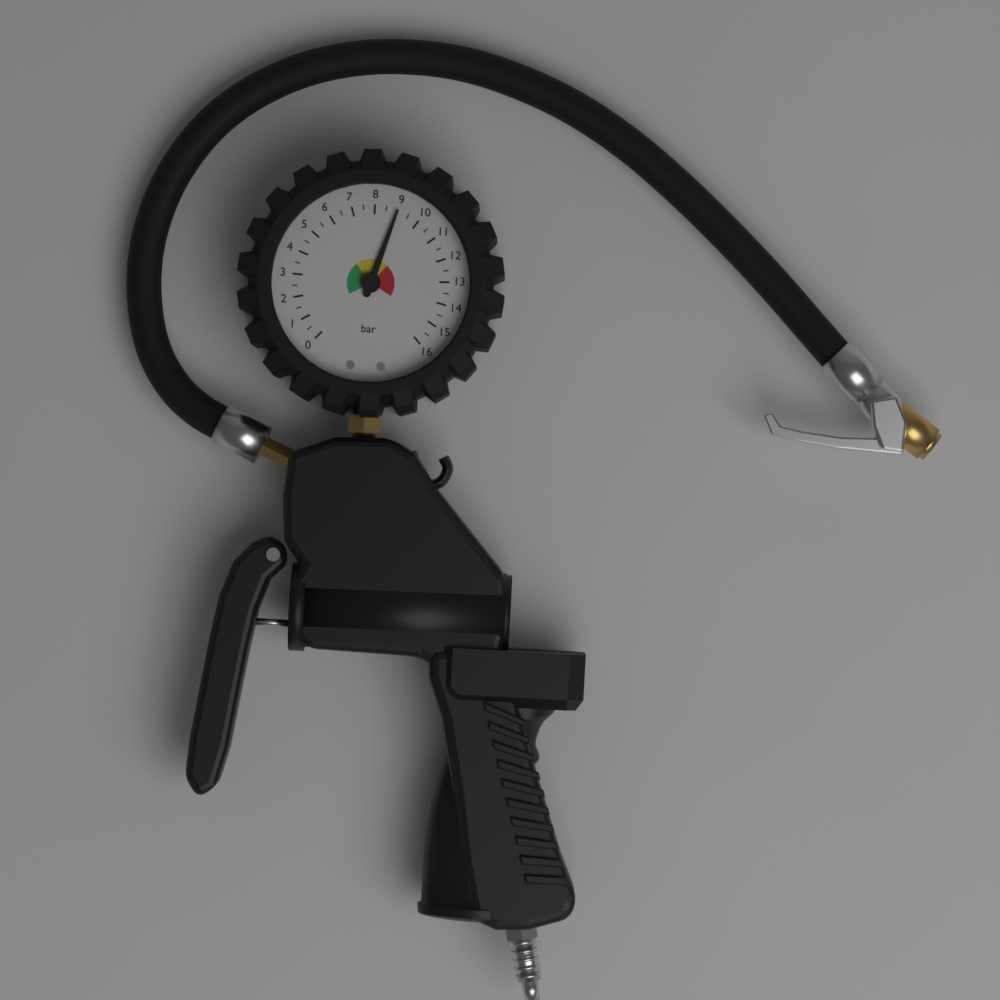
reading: 9.0 bar
